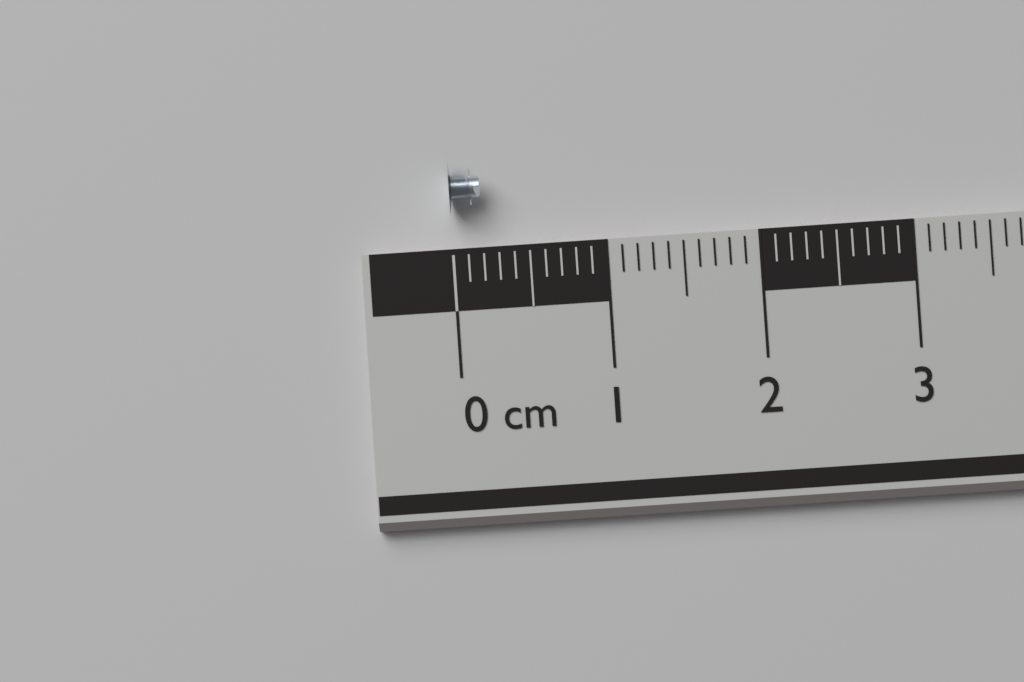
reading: 0.2 cm
